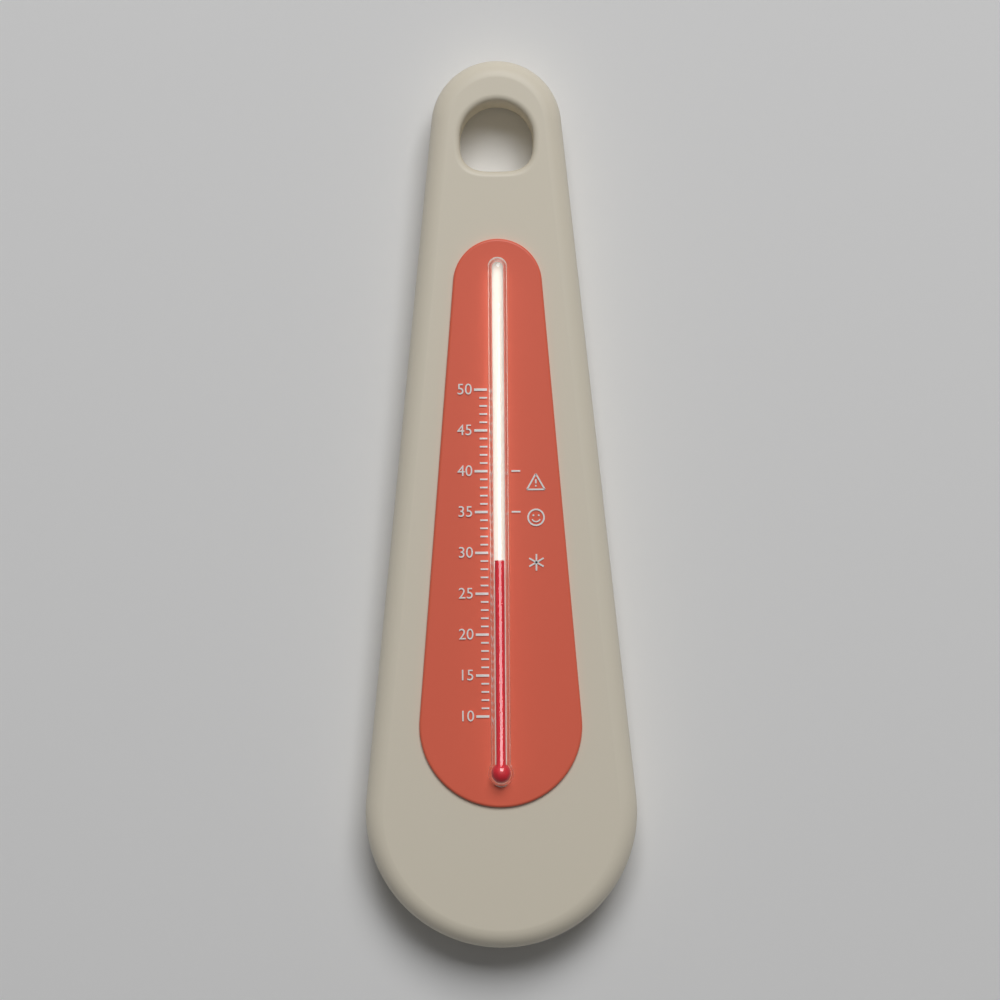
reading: 29 (no unit)
